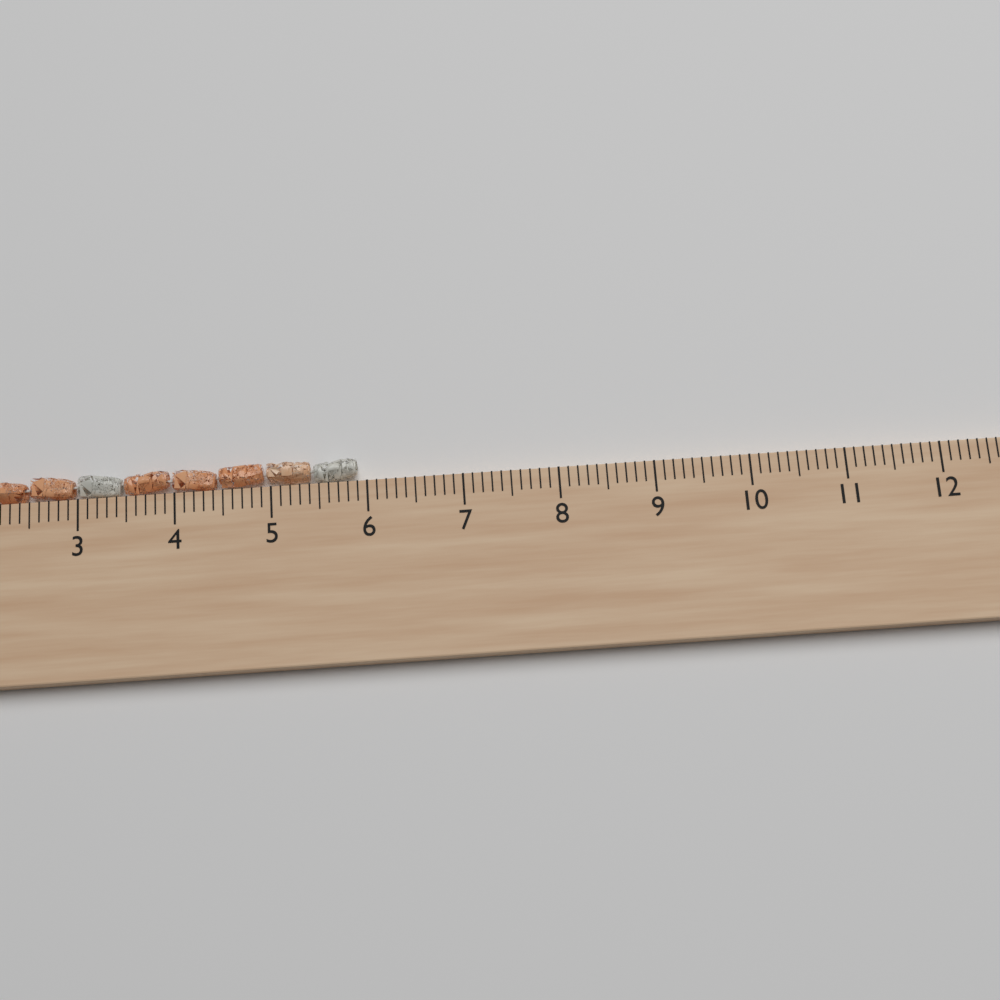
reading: 5.9 cm
